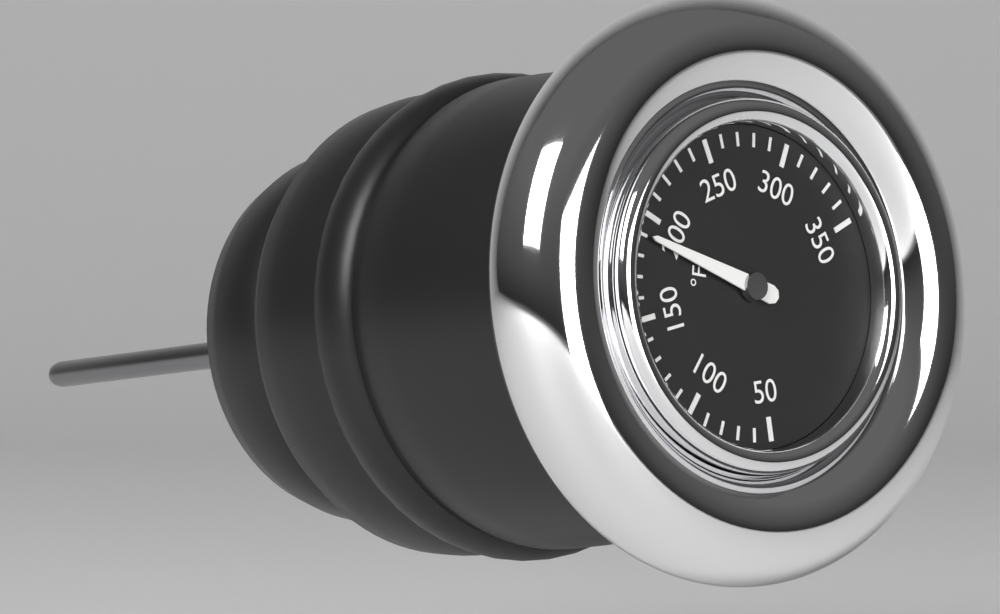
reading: 190 °F
